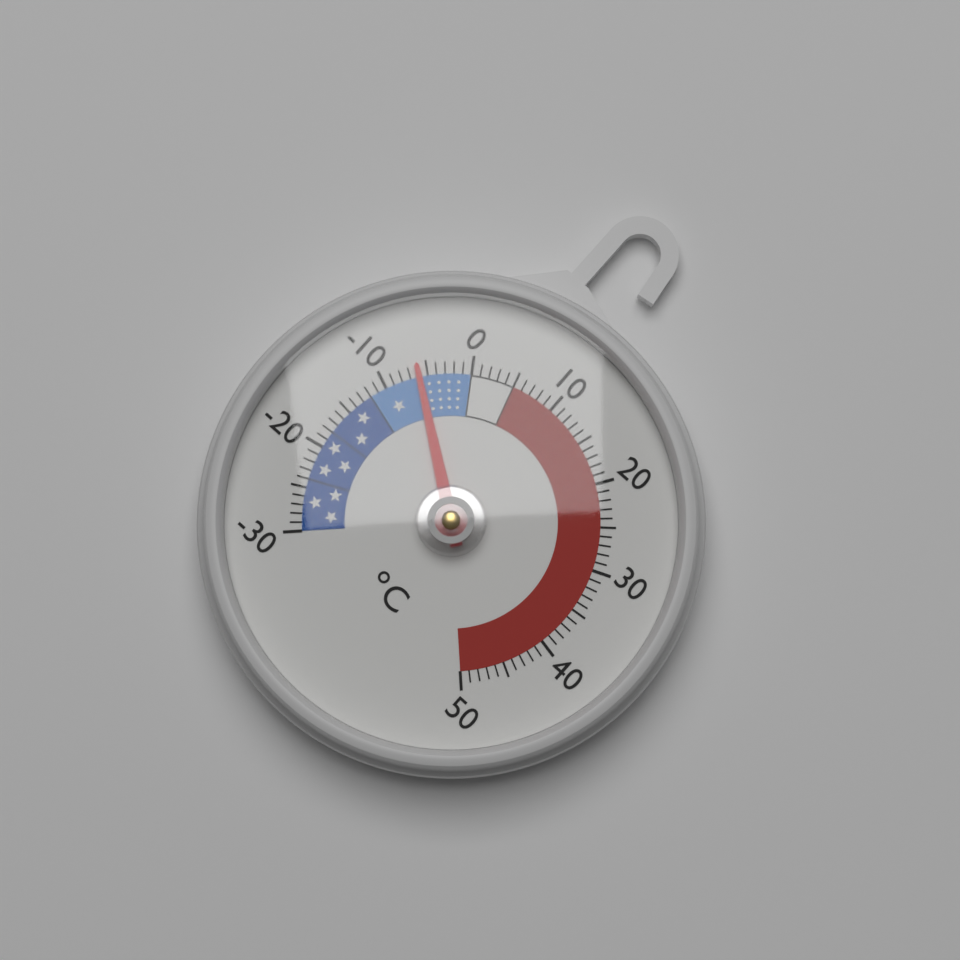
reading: -6 °C
